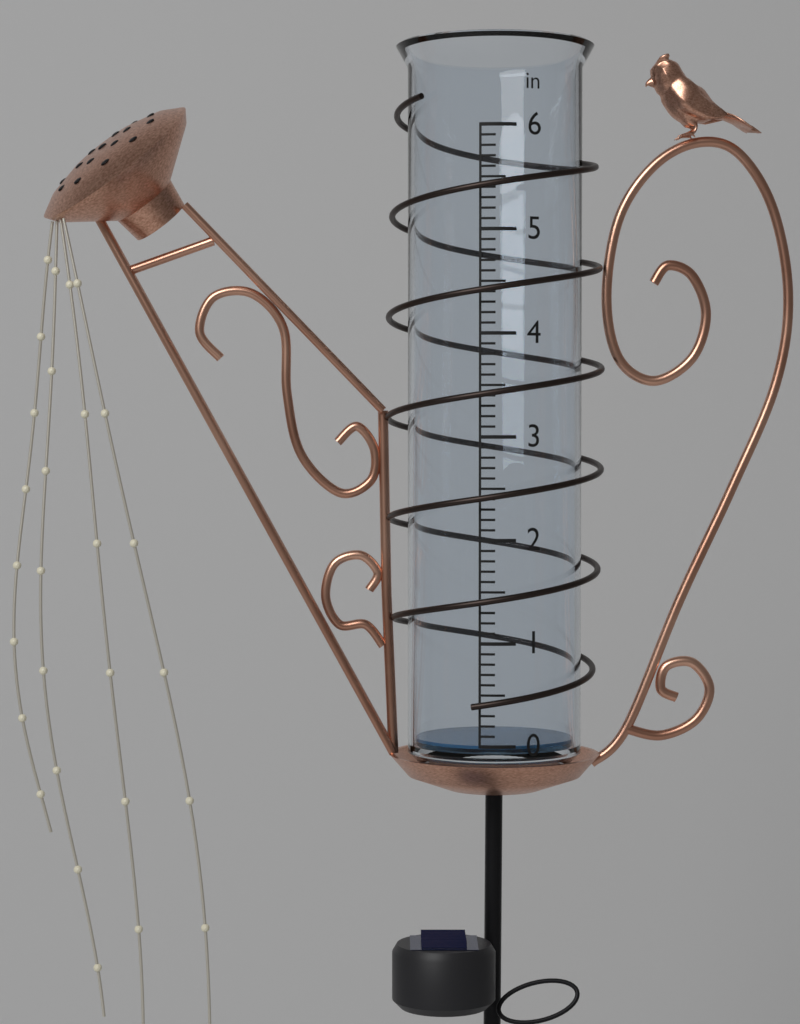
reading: 0.0 in
